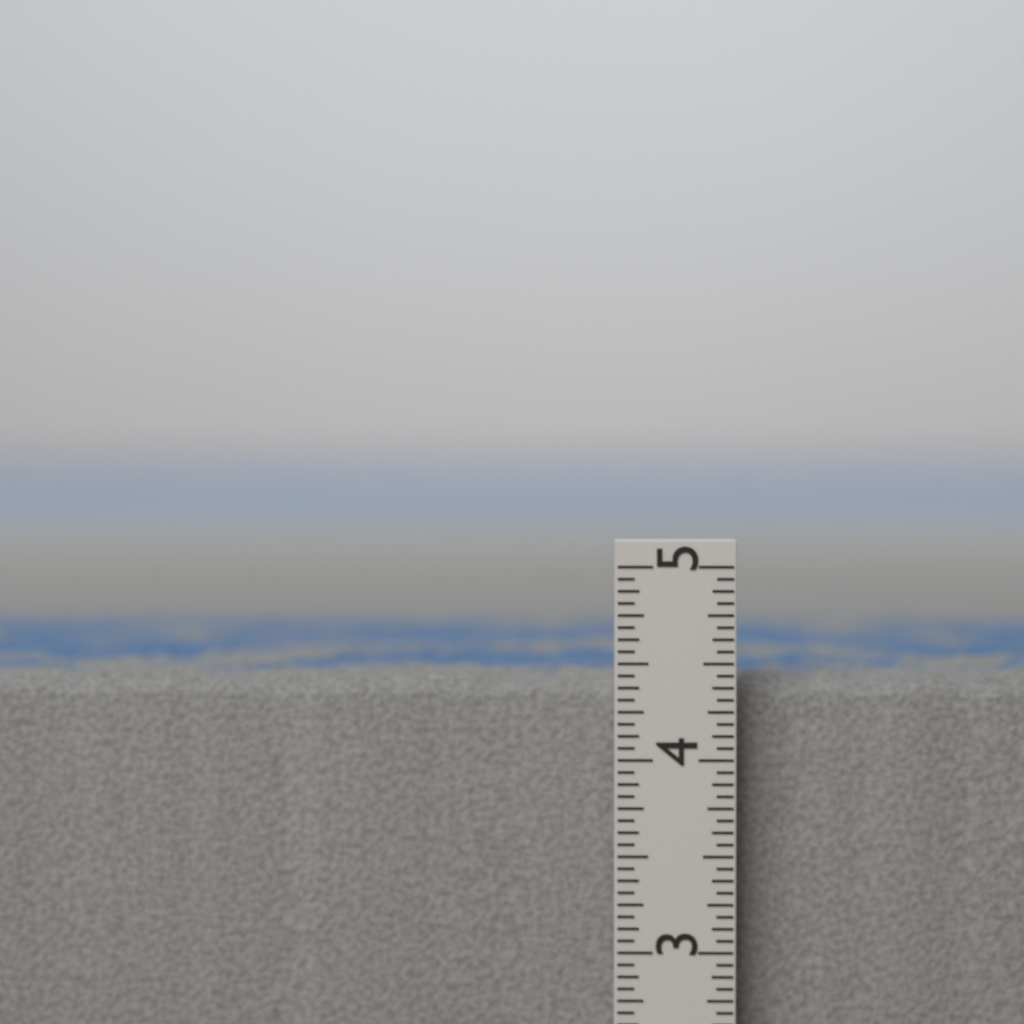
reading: 4.4375 in
